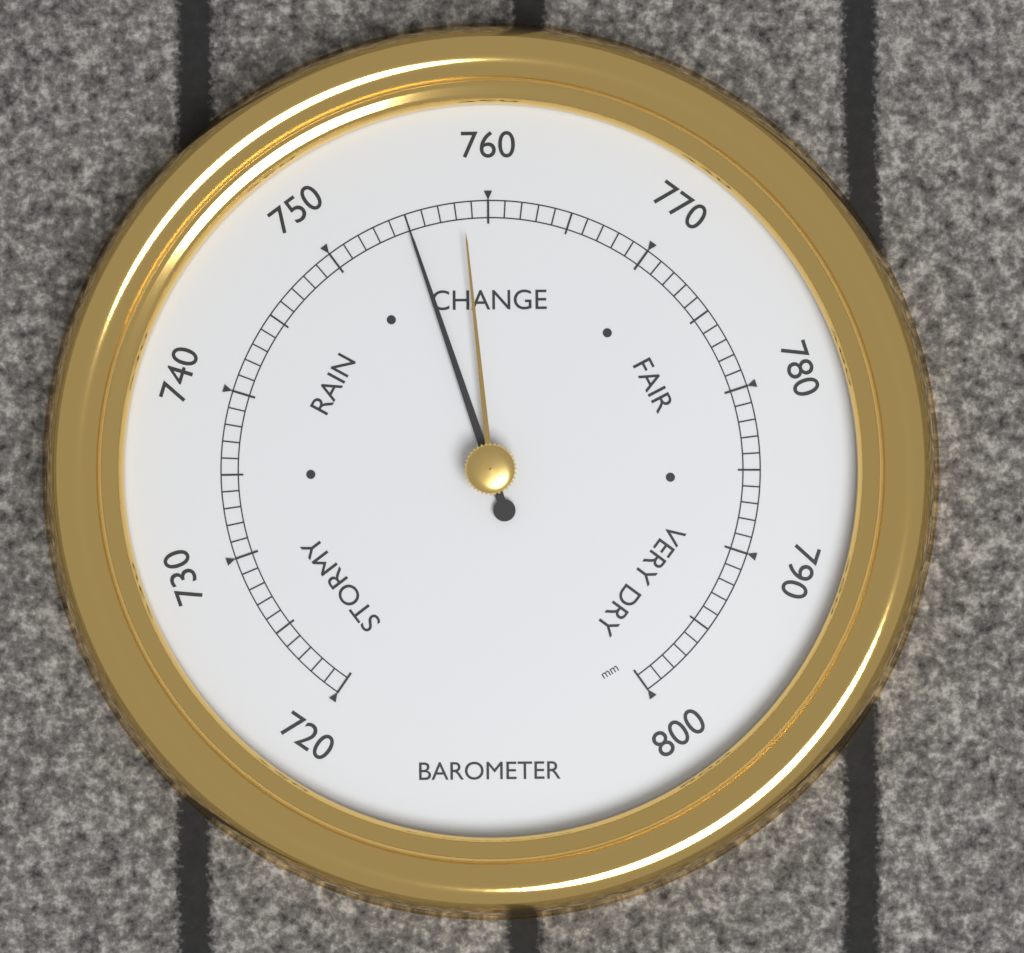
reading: 755 mm
